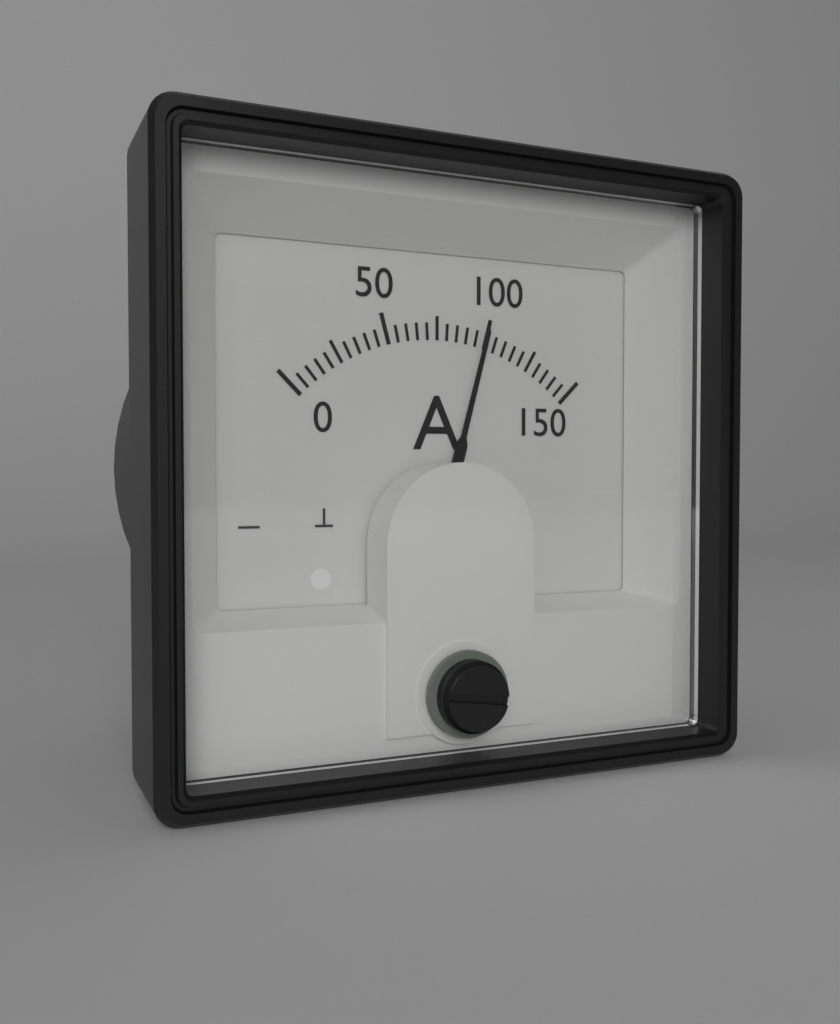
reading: 100 A
